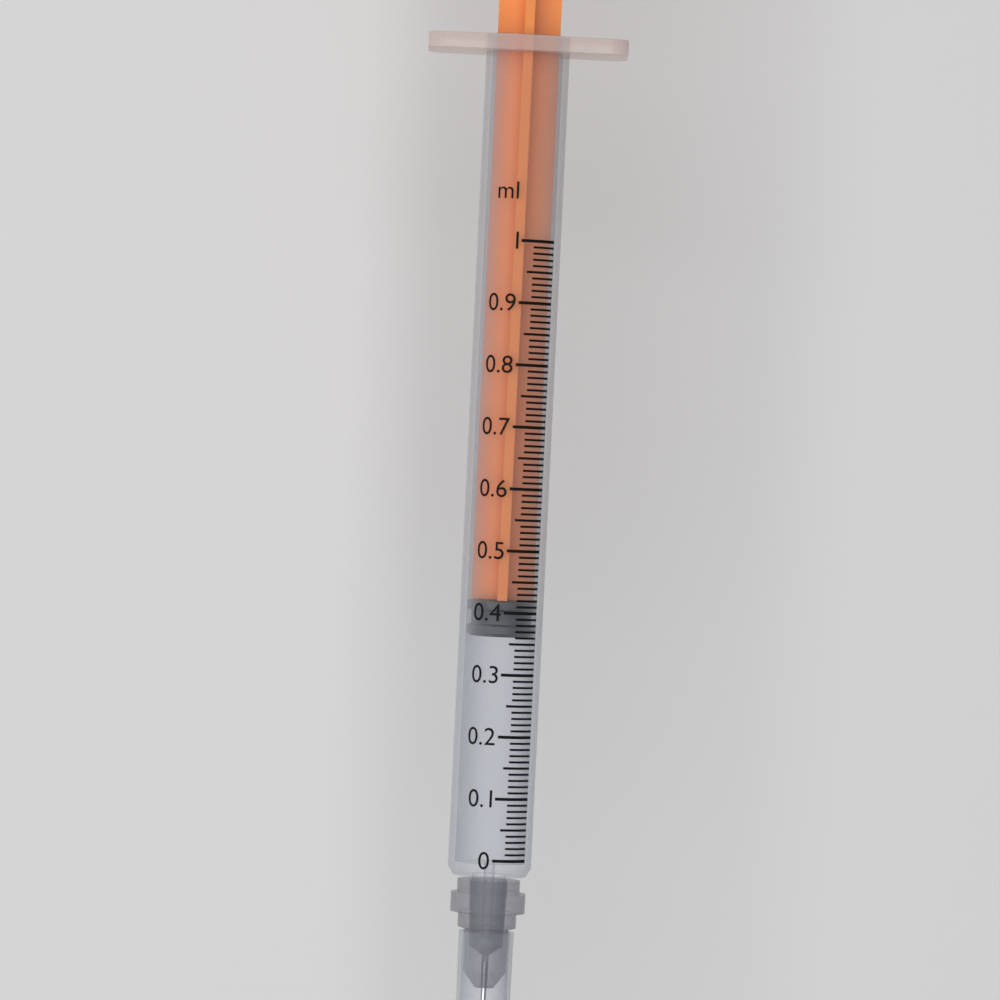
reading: 0.36 ml
